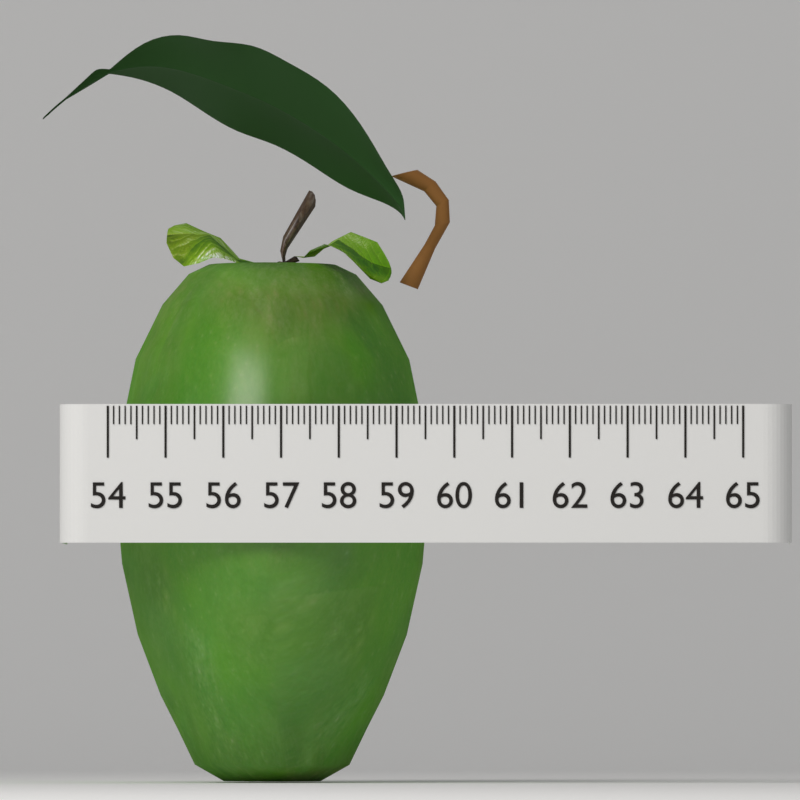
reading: 59.5 (no unit)
